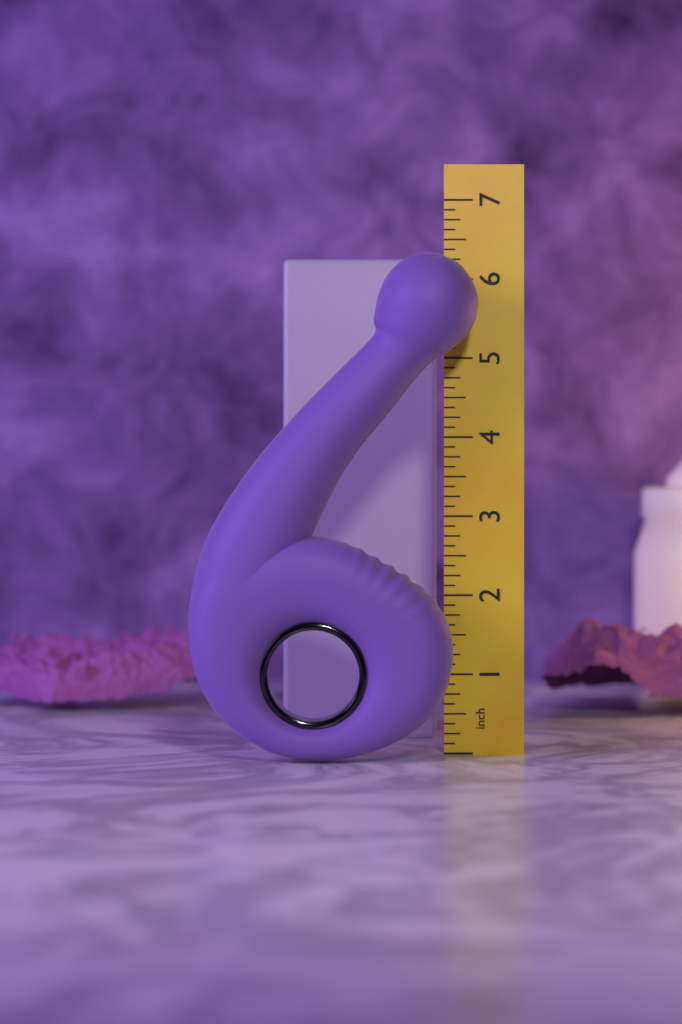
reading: 6.250 inch
